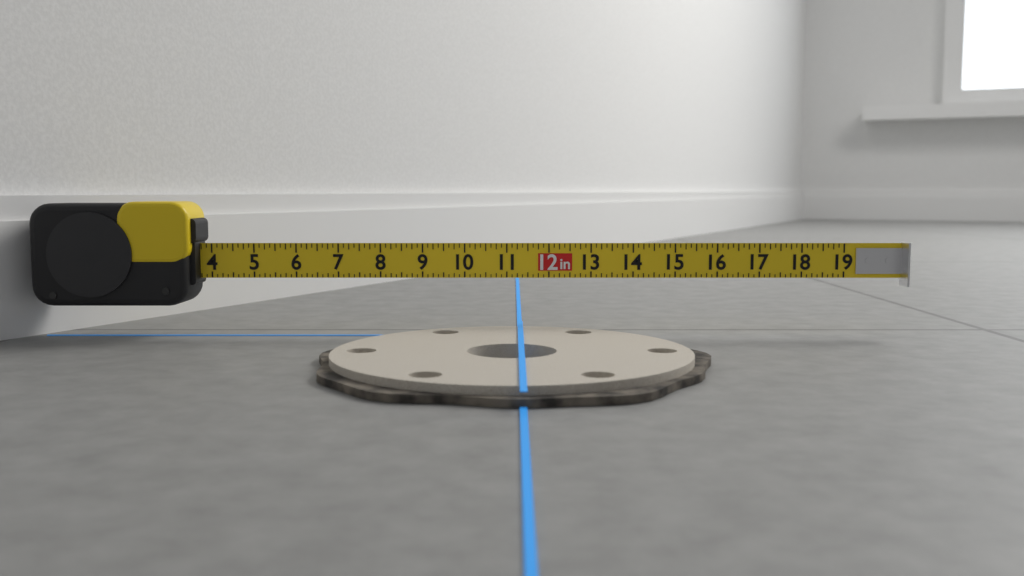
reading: 11.375 in
